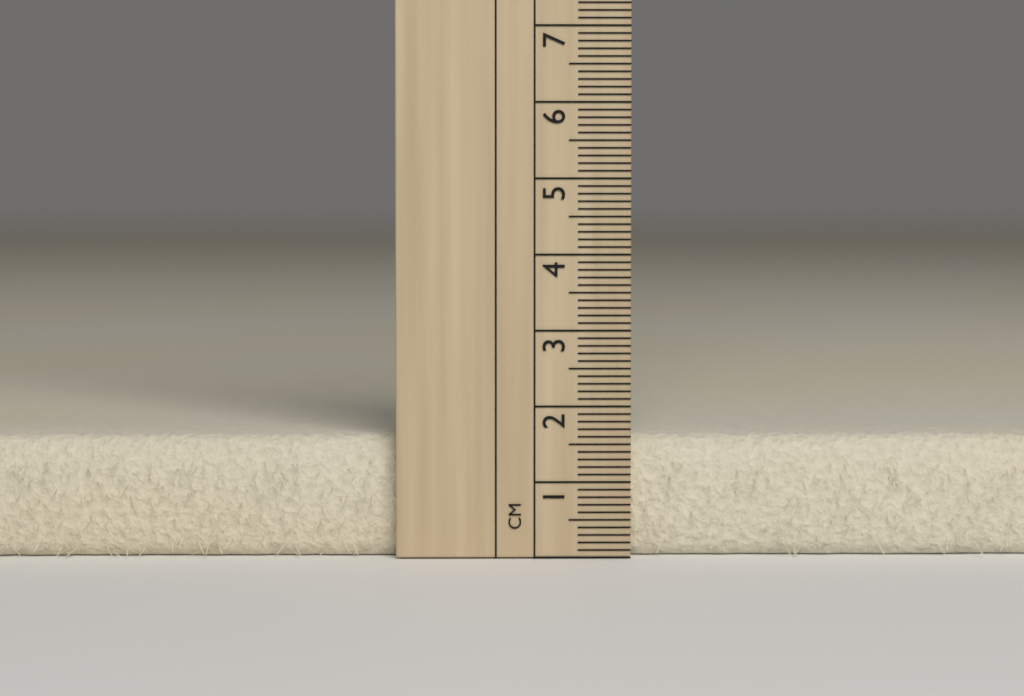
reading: 1.6 cm
